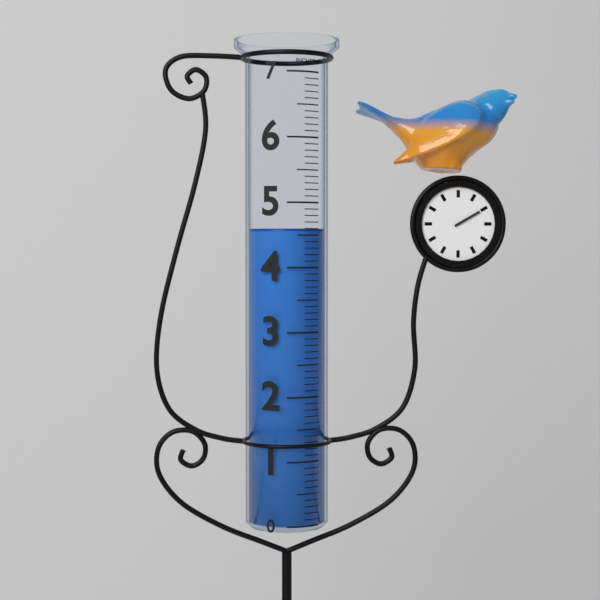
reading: 4.6 in
